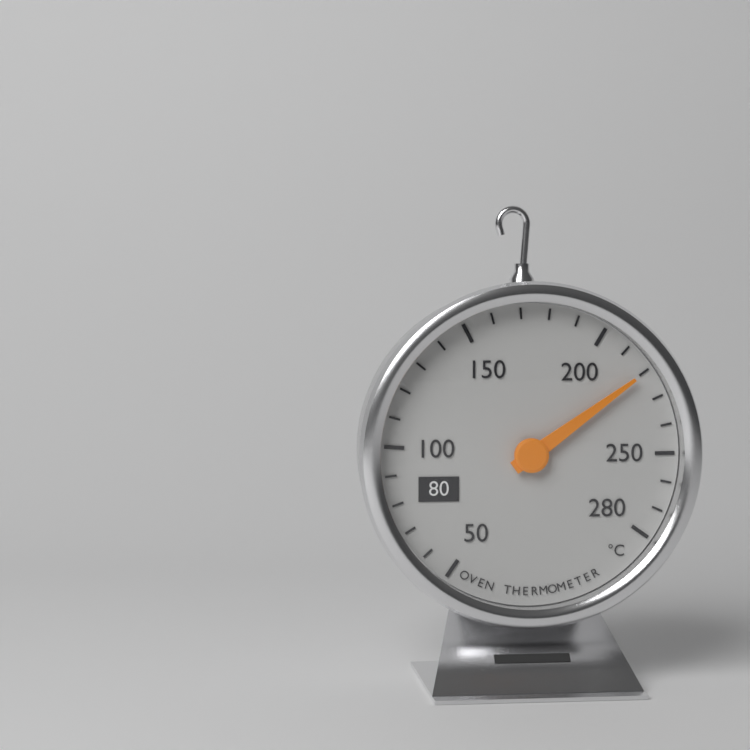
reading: 220 °C
